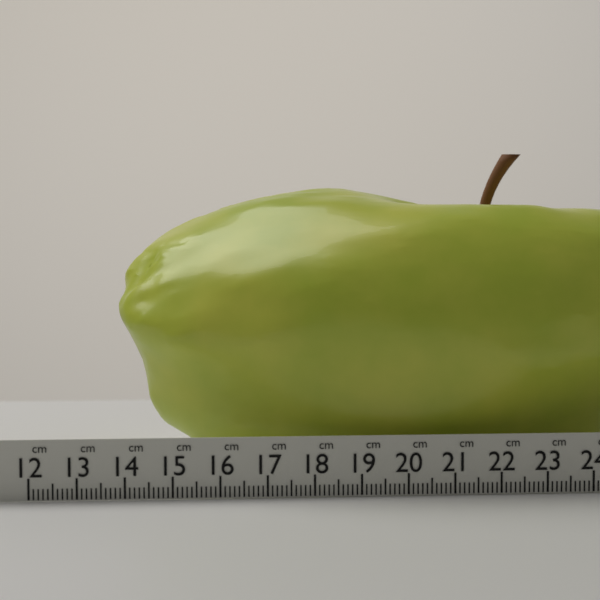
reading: 13.7 cm
